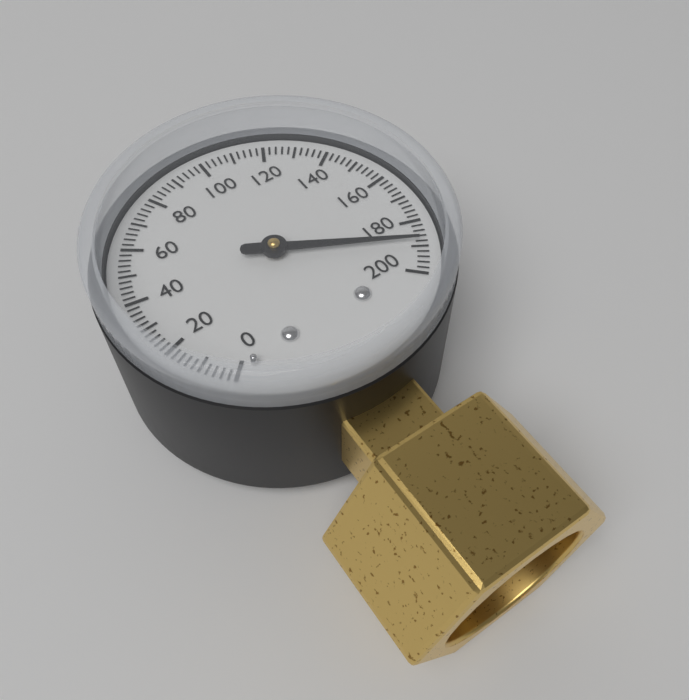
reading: 188 (no unit)
